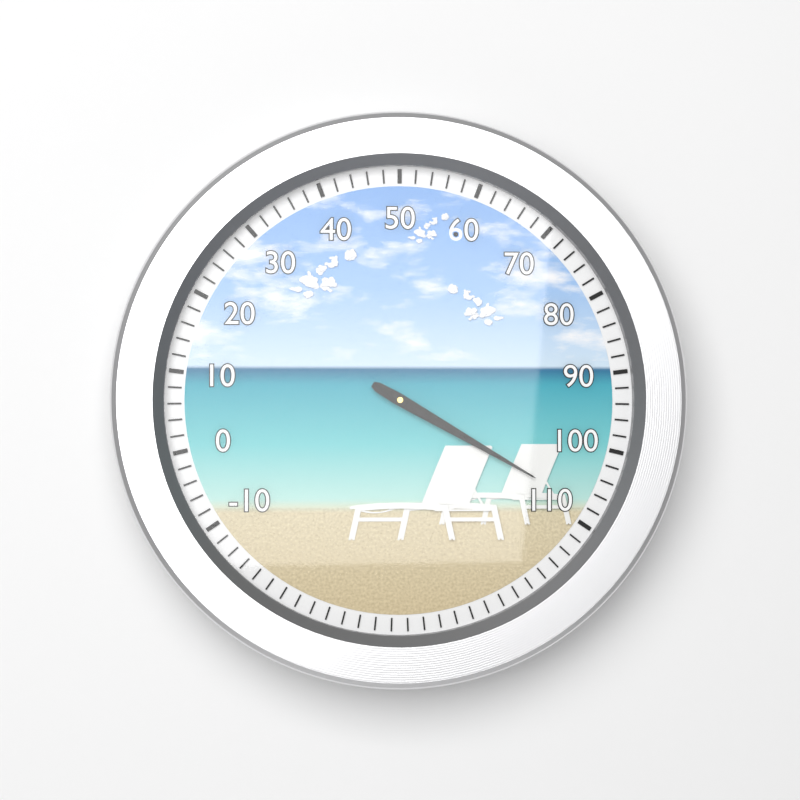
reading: 108 (no unit)
